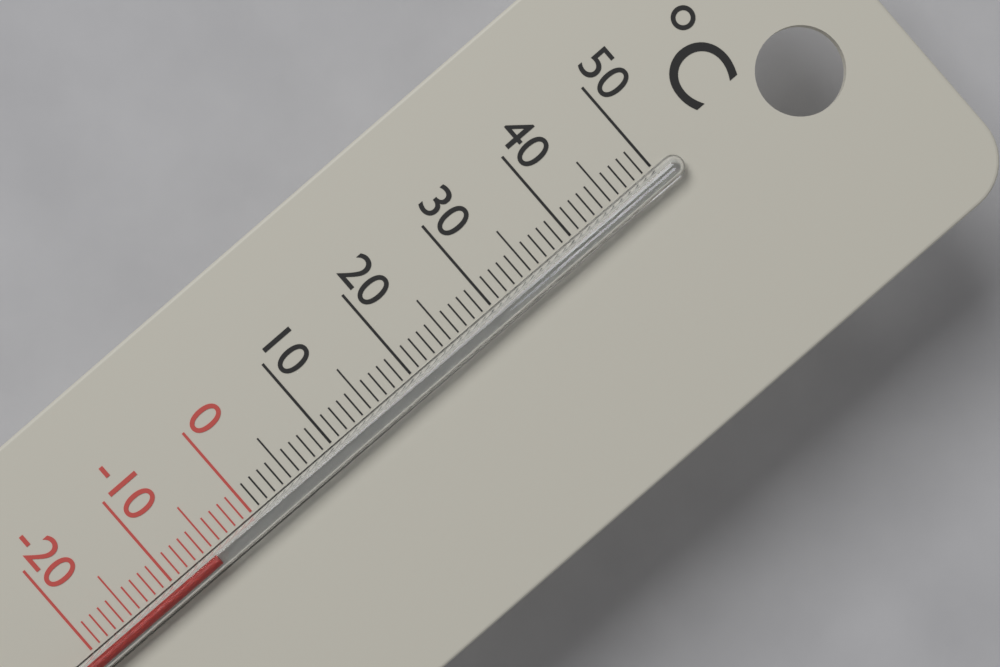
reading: -5 °C
